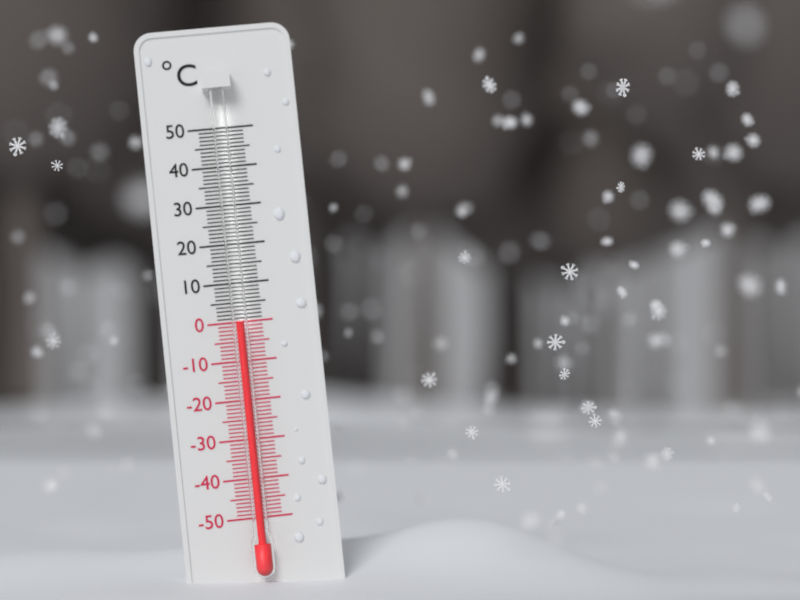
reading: 0 °C
